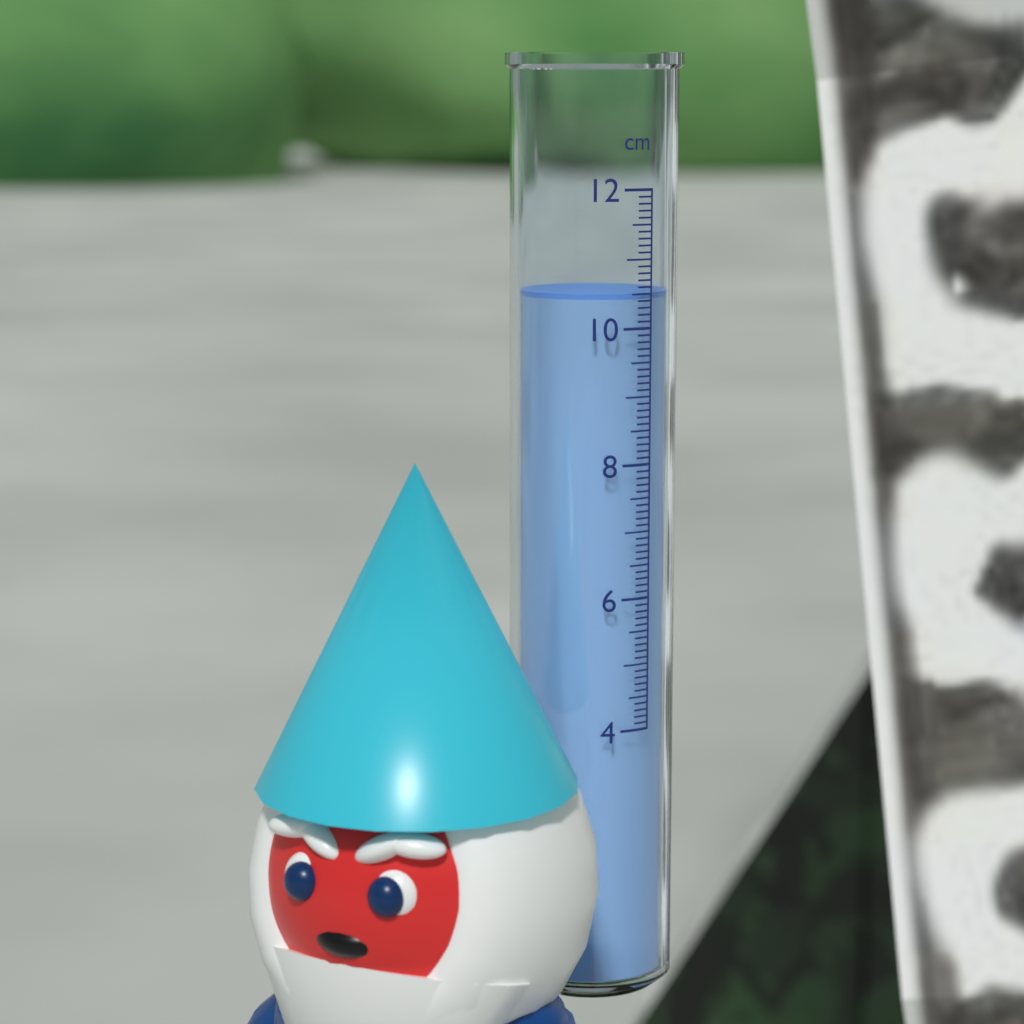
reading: 10.5 cm
